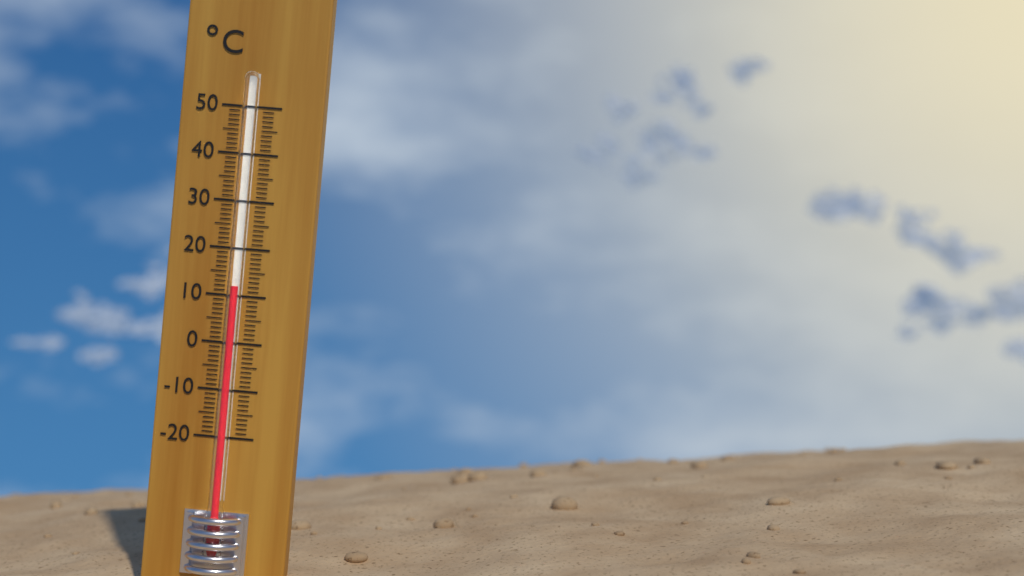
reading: 12 °C
